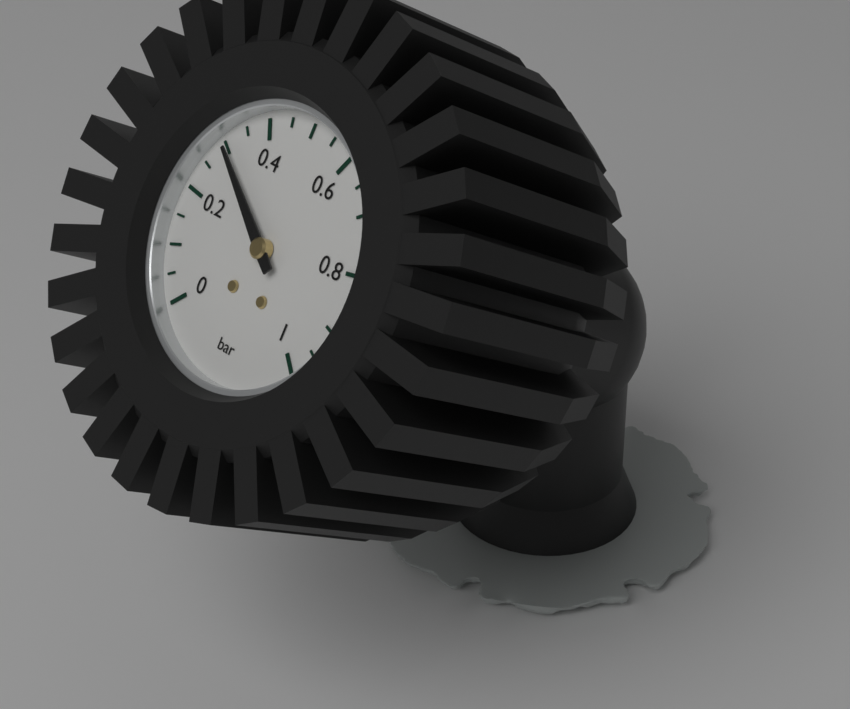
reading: 0.30 bar
